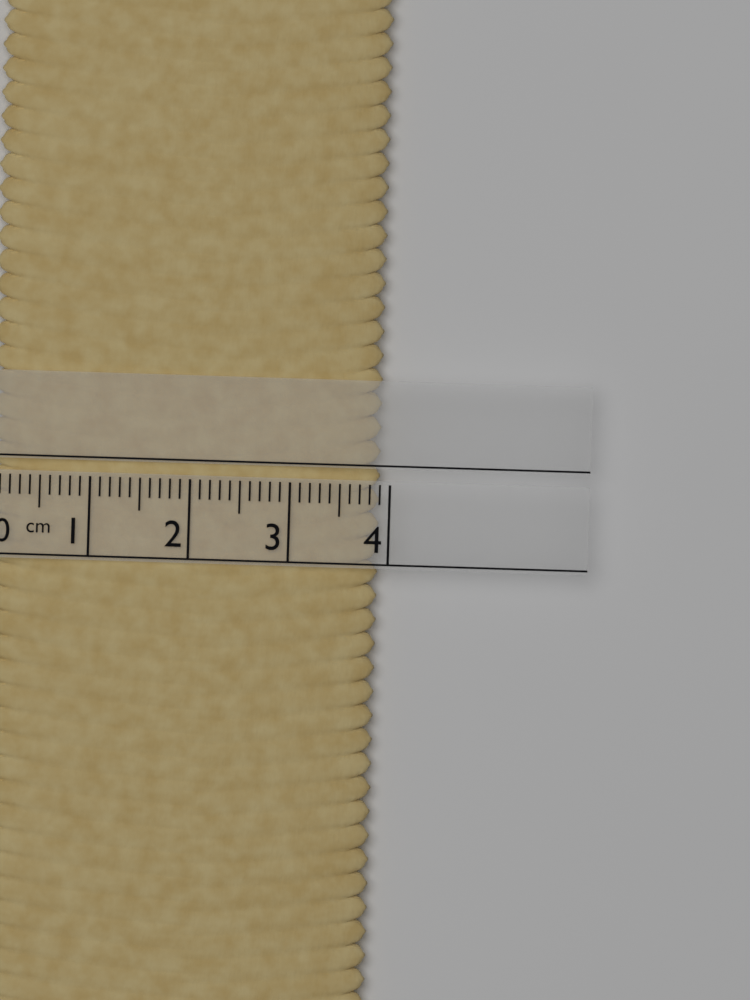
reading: 3.9 cm
